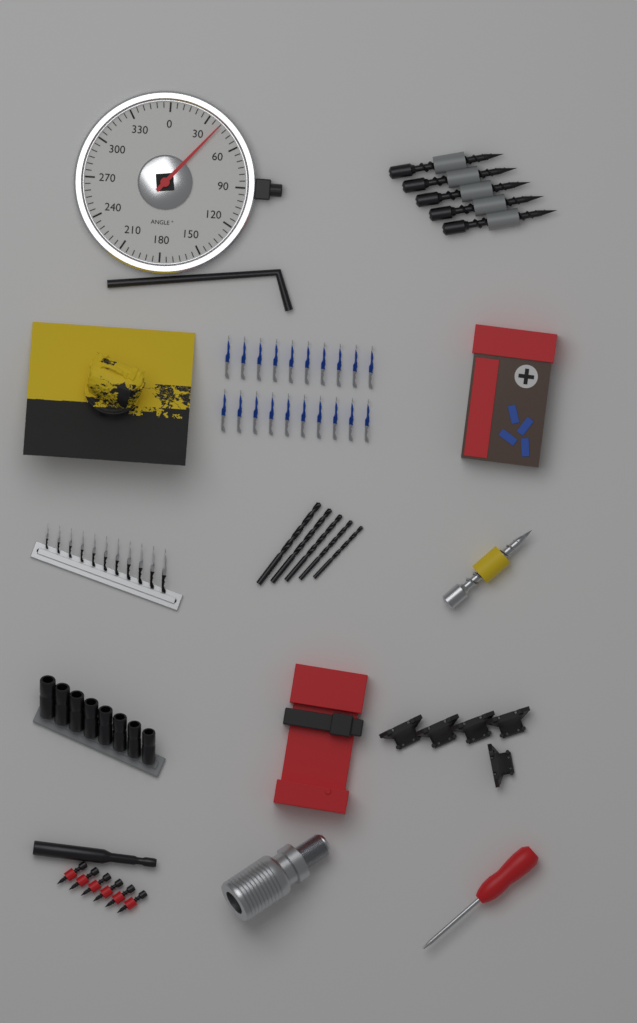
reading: 40 °
